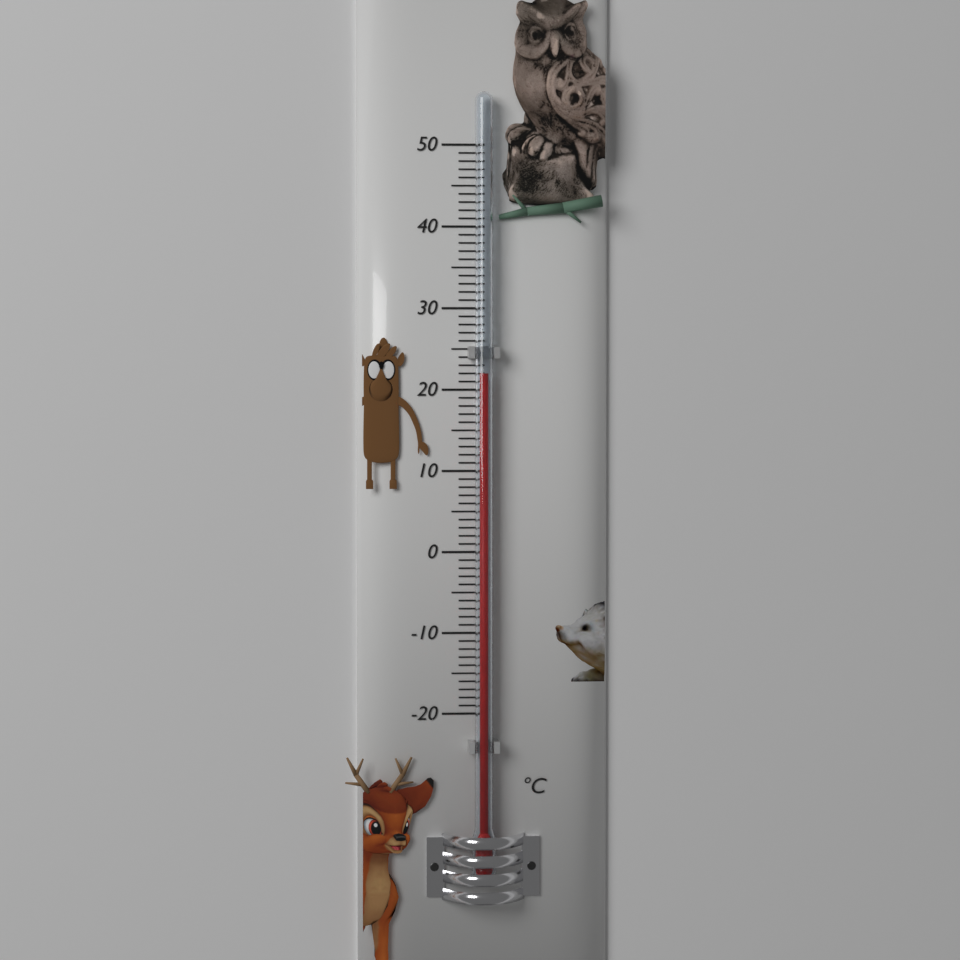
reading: 22 °C
